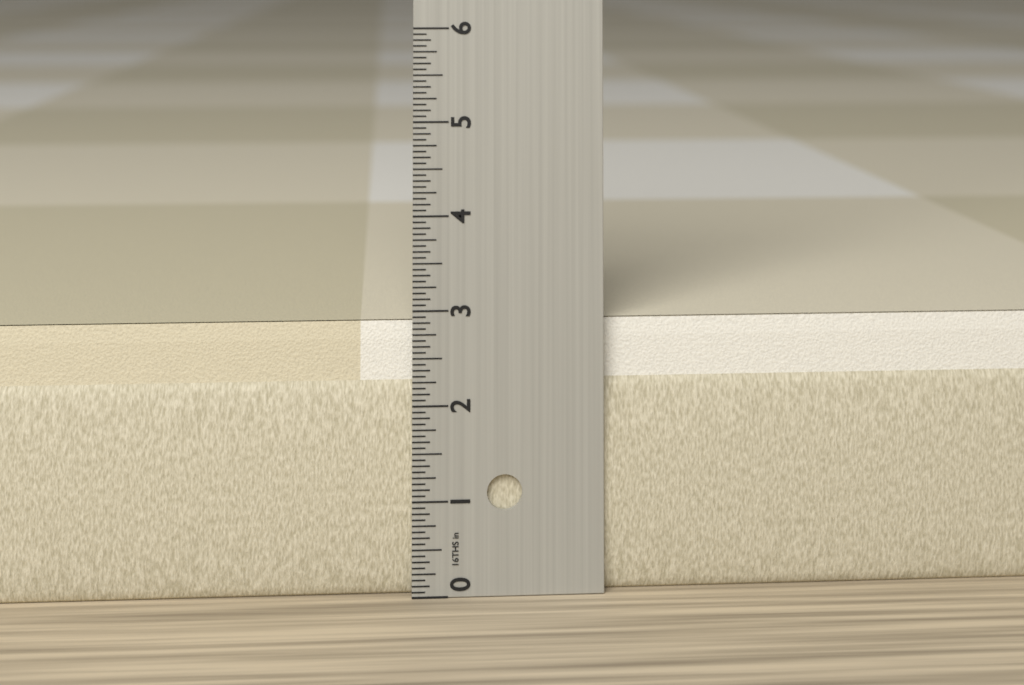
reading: 2.8750 in
